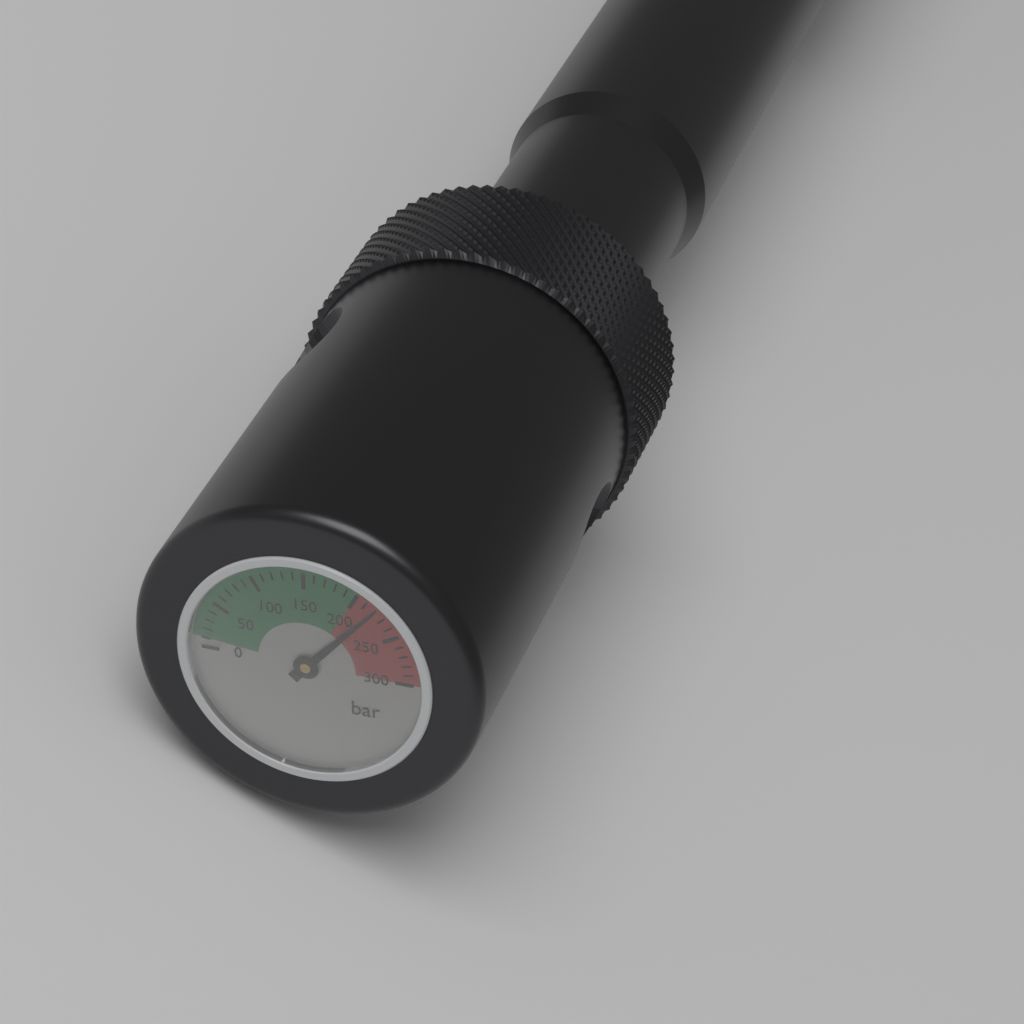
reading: 220 bar
